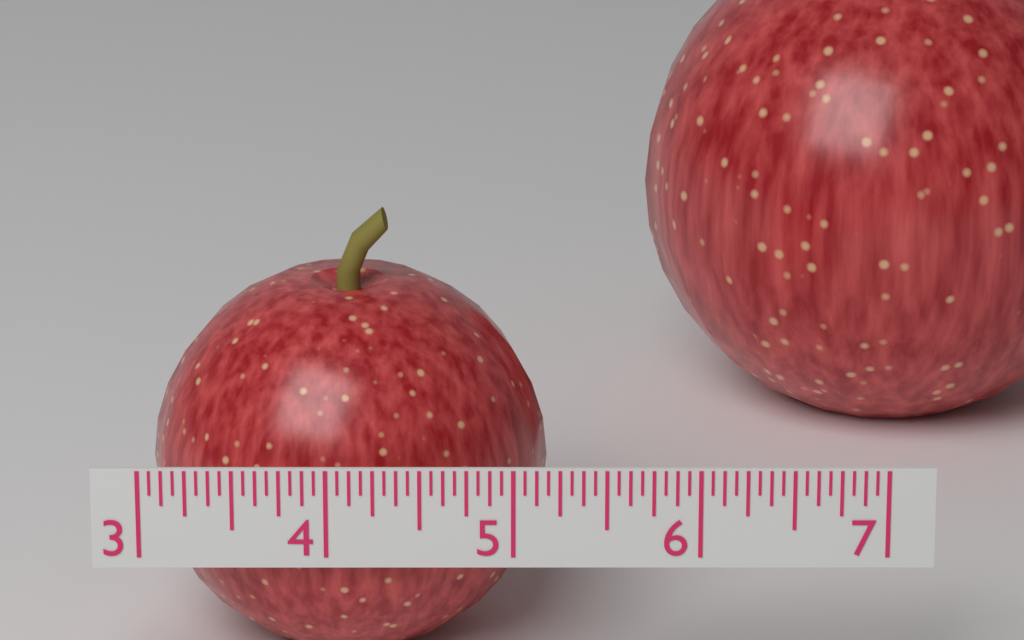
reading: 5.1875 (no unit)
